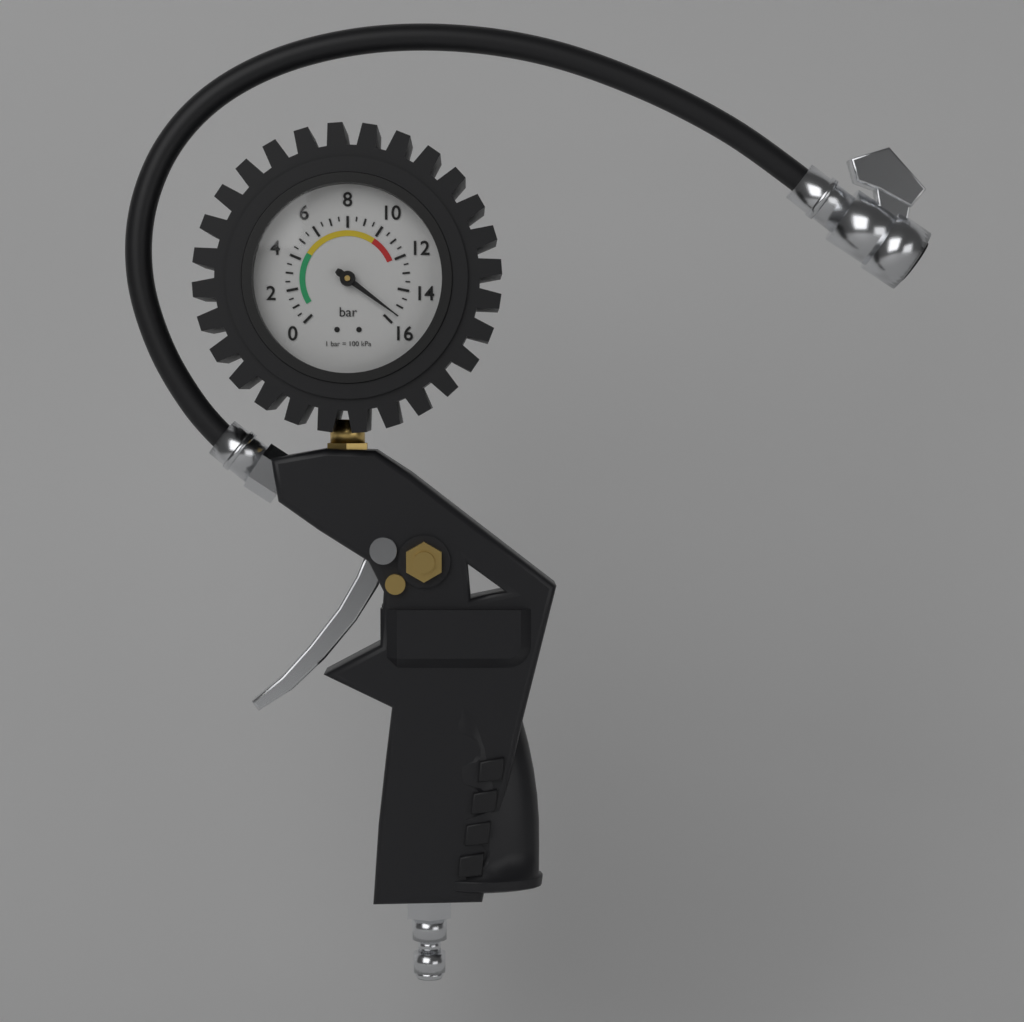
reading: 15.5 bar
